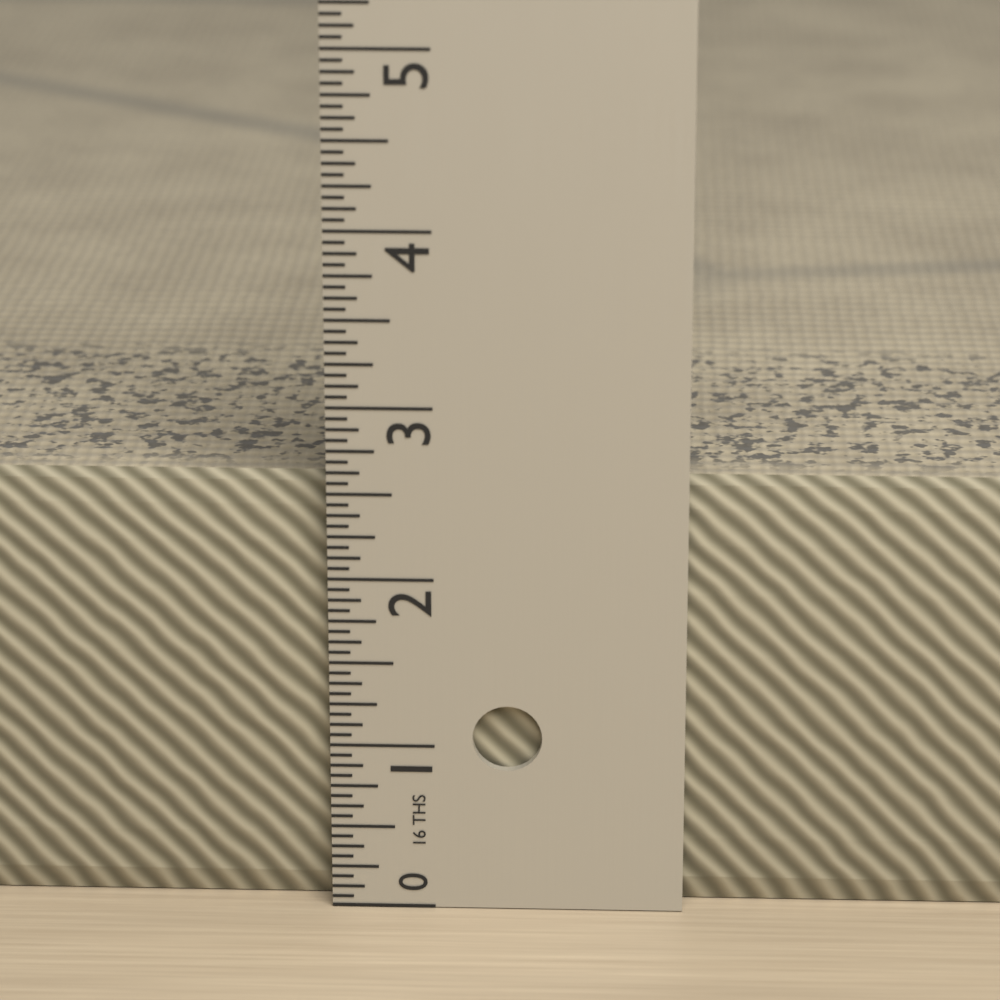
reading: 2.5625 in
